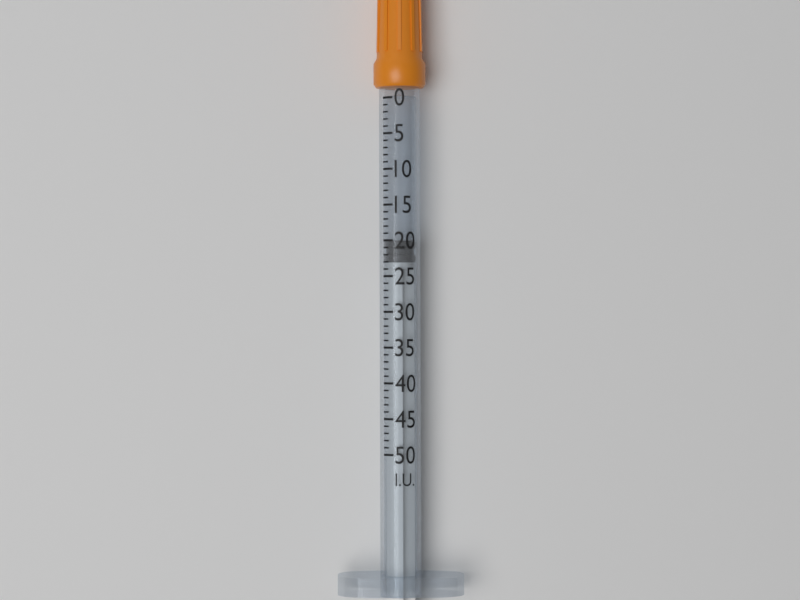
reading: 20 I.U.
